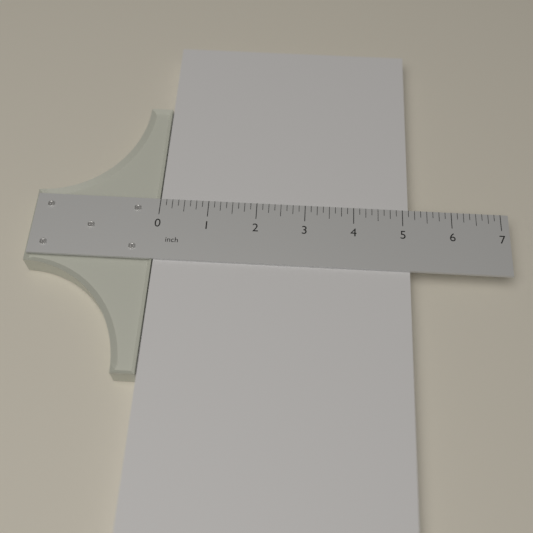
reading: 5.125 inch
